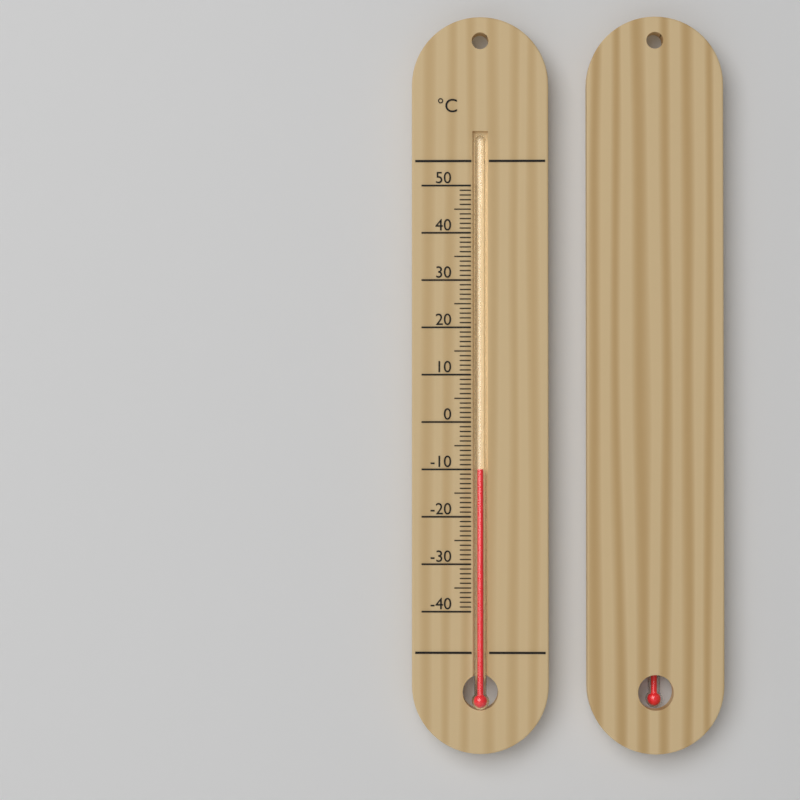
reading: -10 °C
